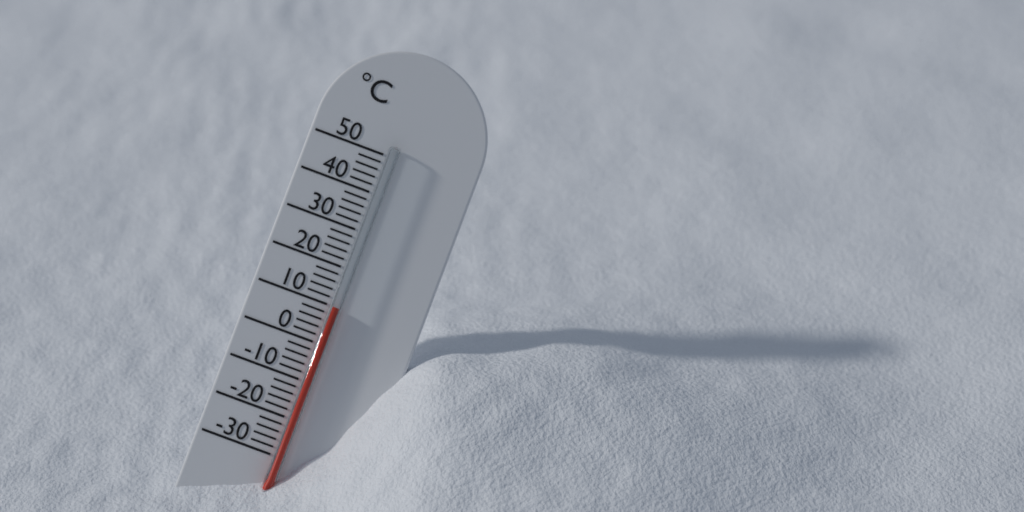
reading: 10 °C
